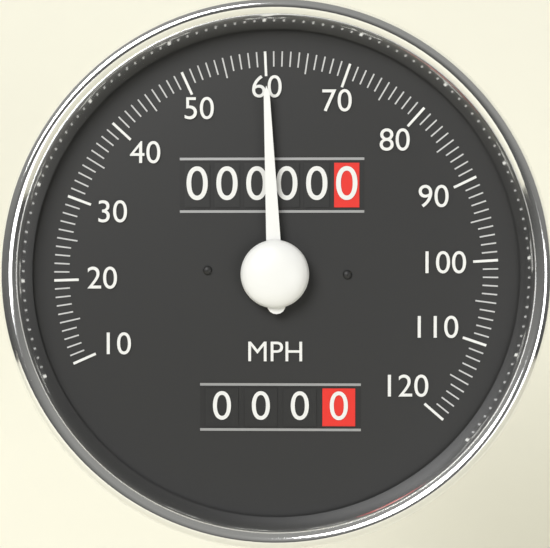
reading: 60 MPH
